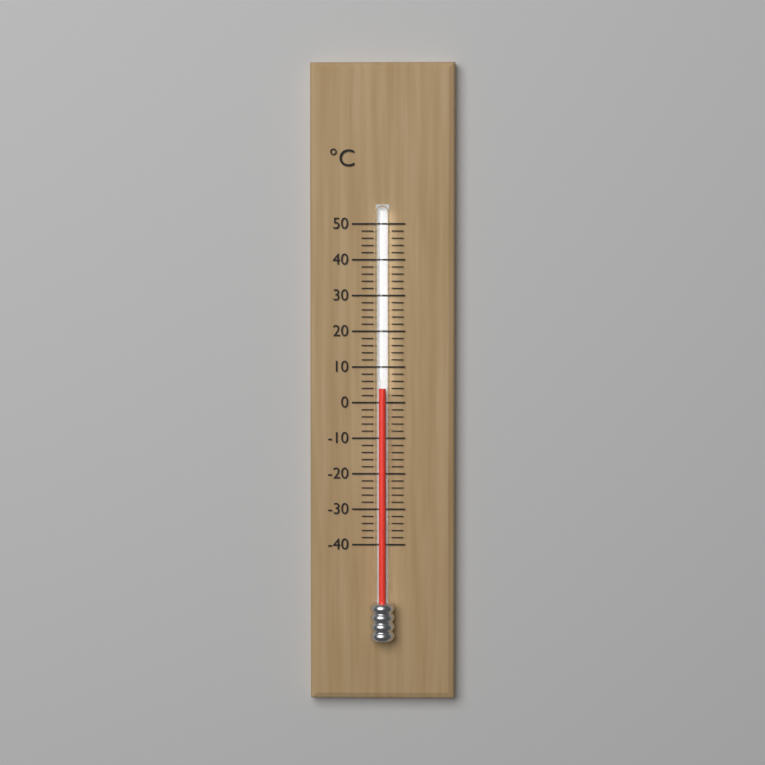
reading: 4 °C
